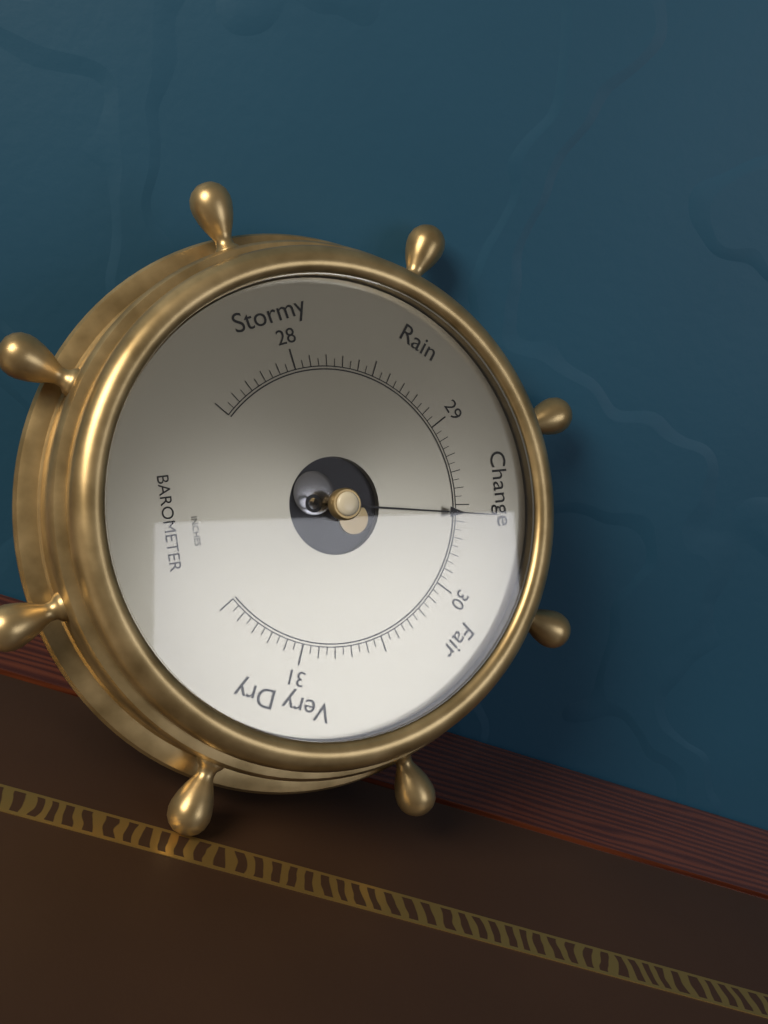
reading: 29.55 inHg
